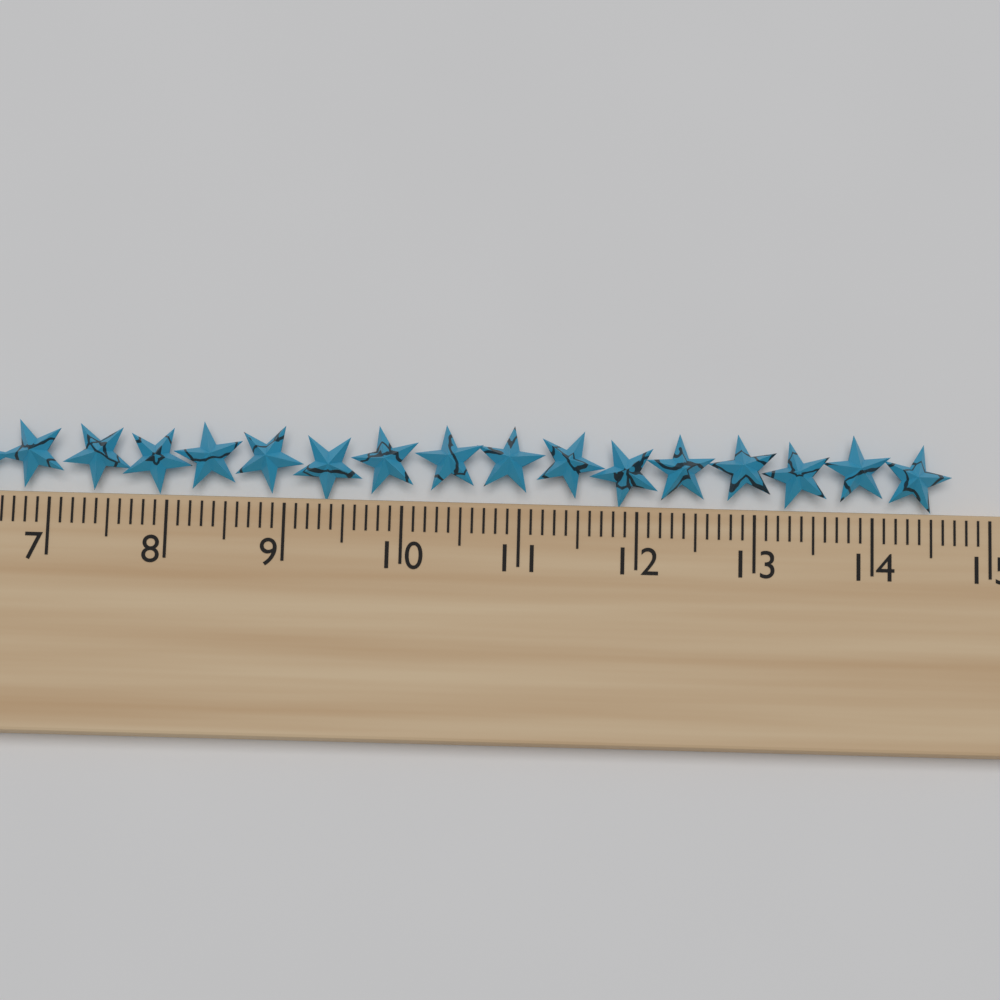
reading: 14.7 cm
